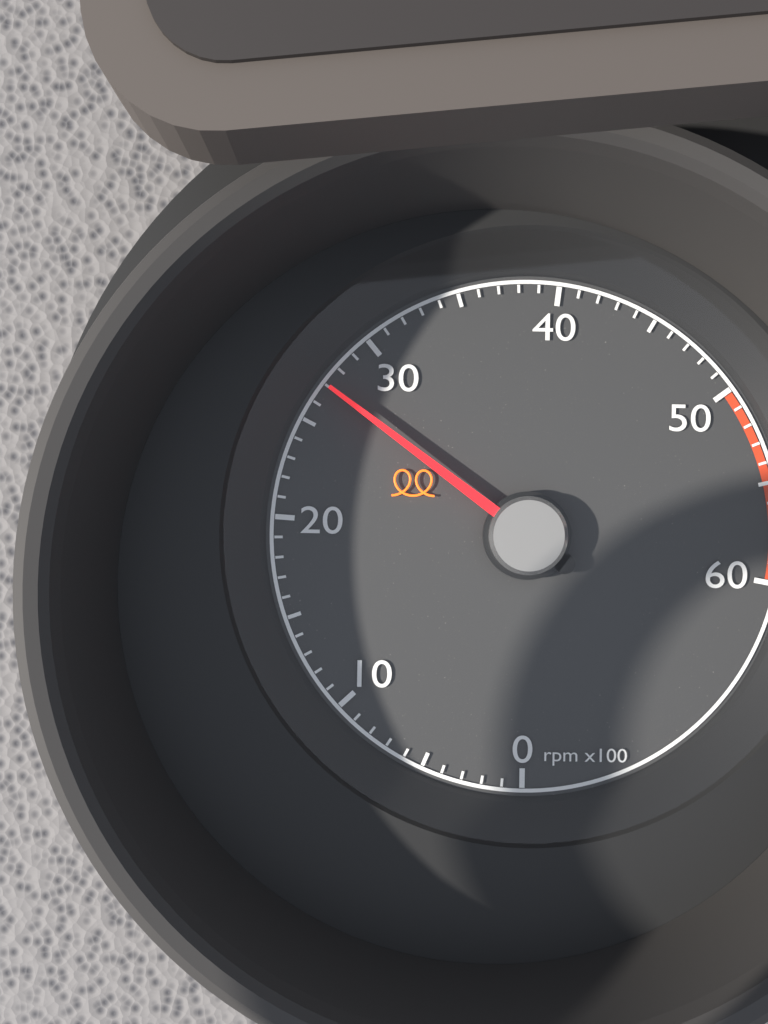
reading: 2700 rpm
